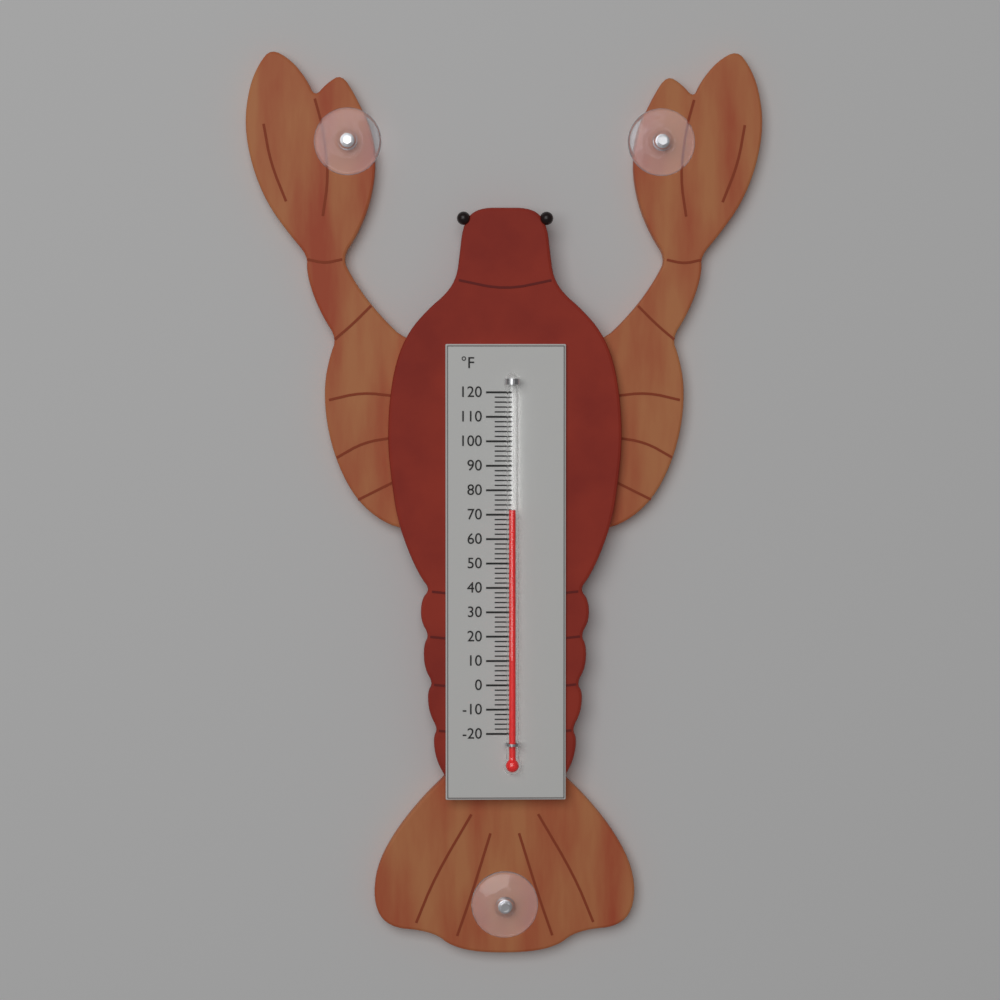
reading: 72 °F
